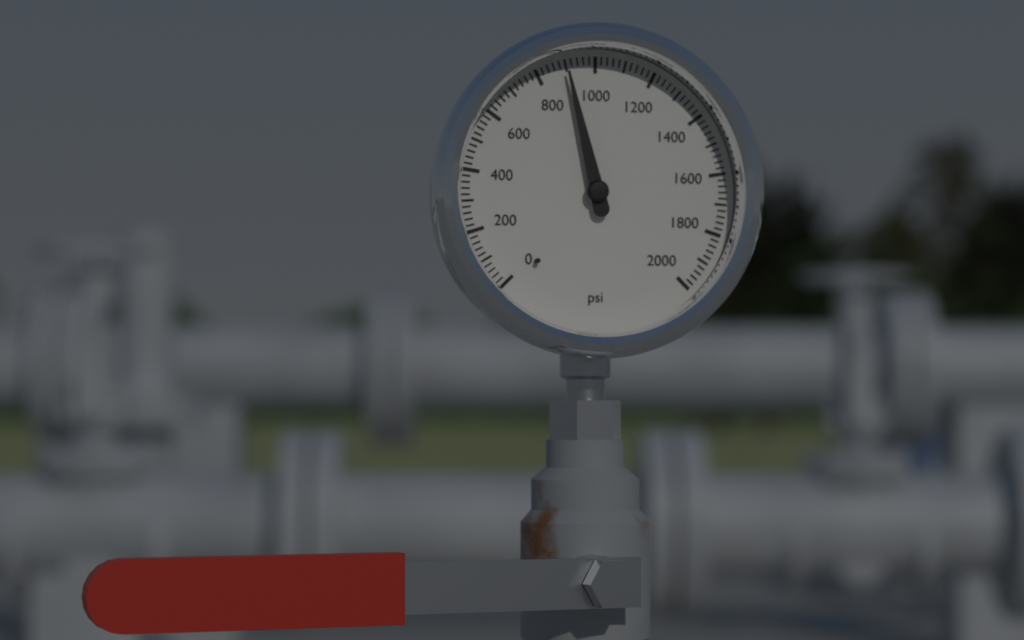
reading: 900 psi
